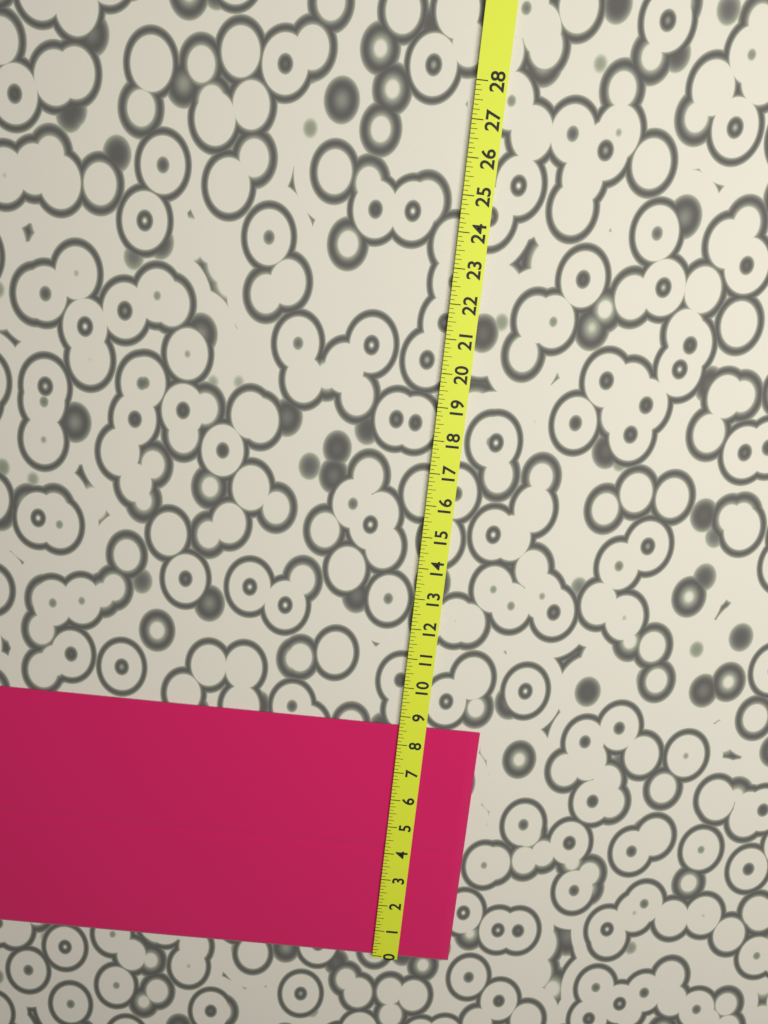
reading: 8.625 (no unit)
